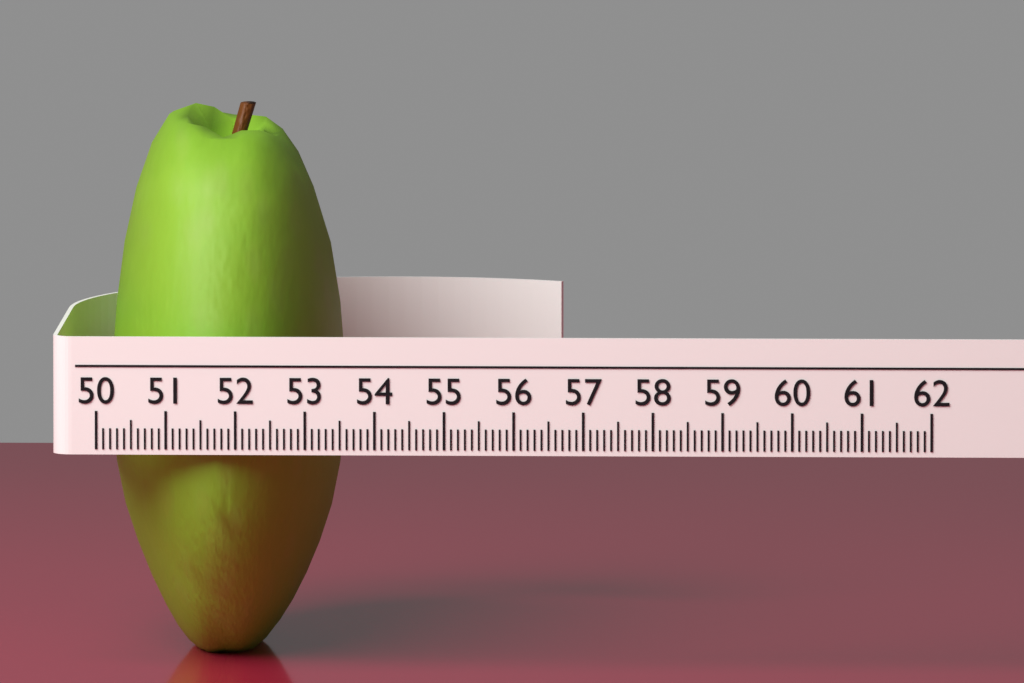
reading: 53.4 (no unit)
